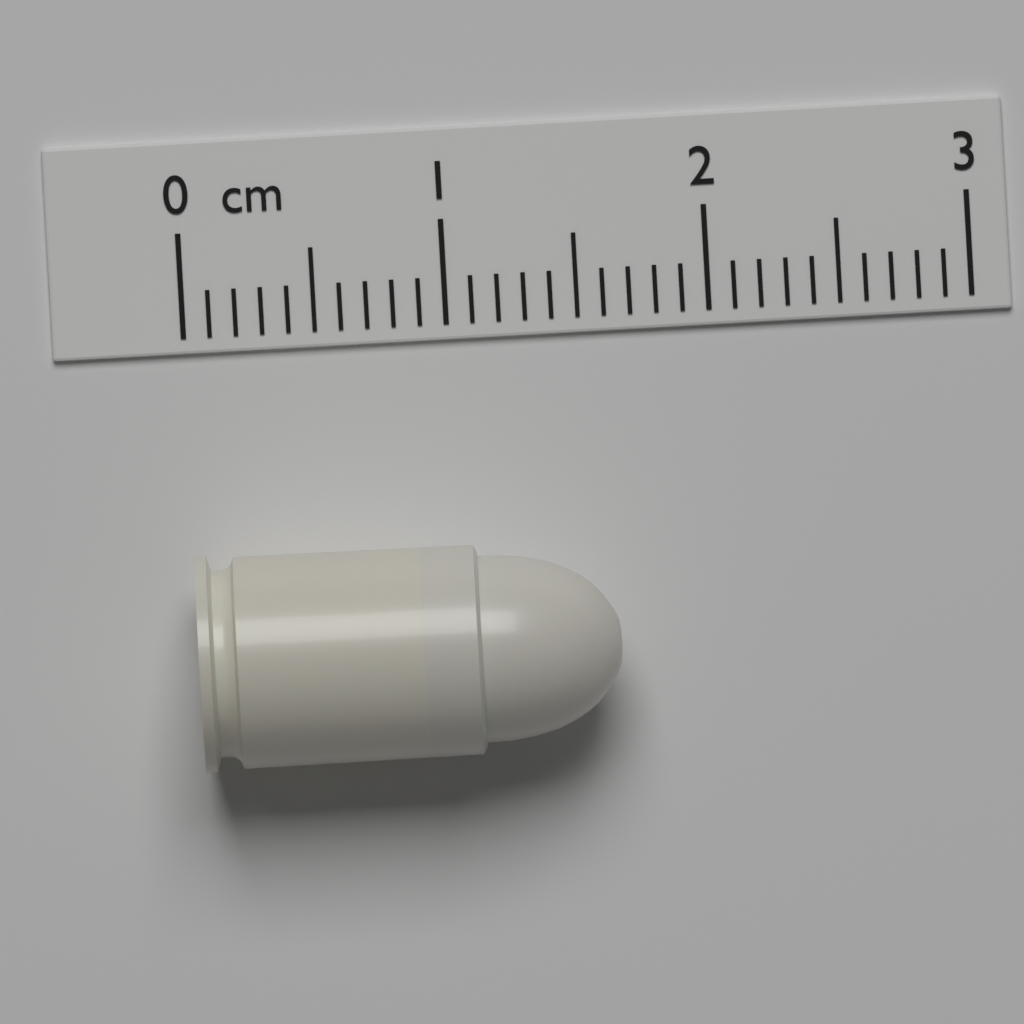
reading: 1.6 cm
